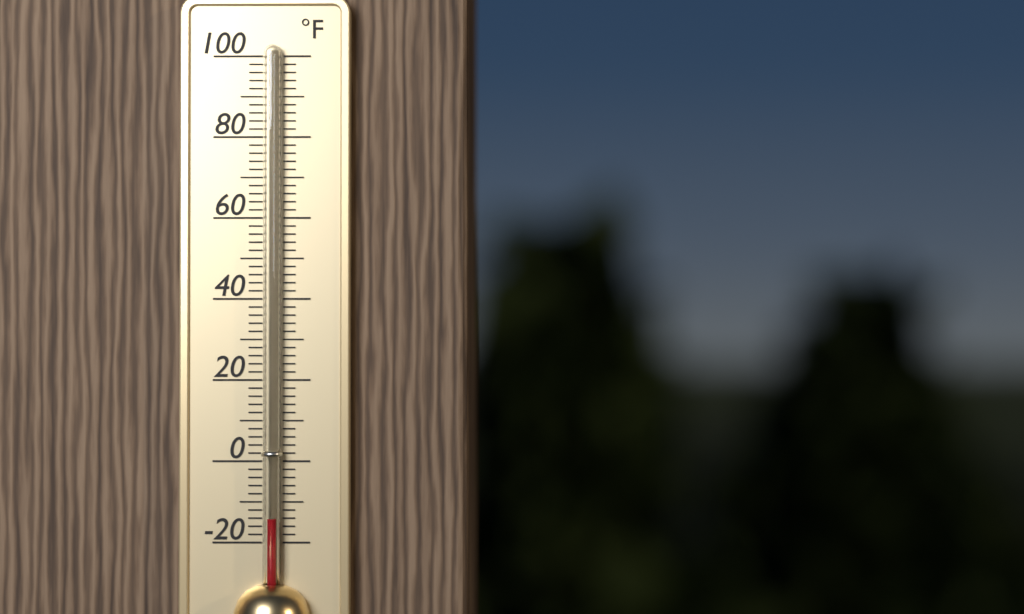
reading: -14 °F
